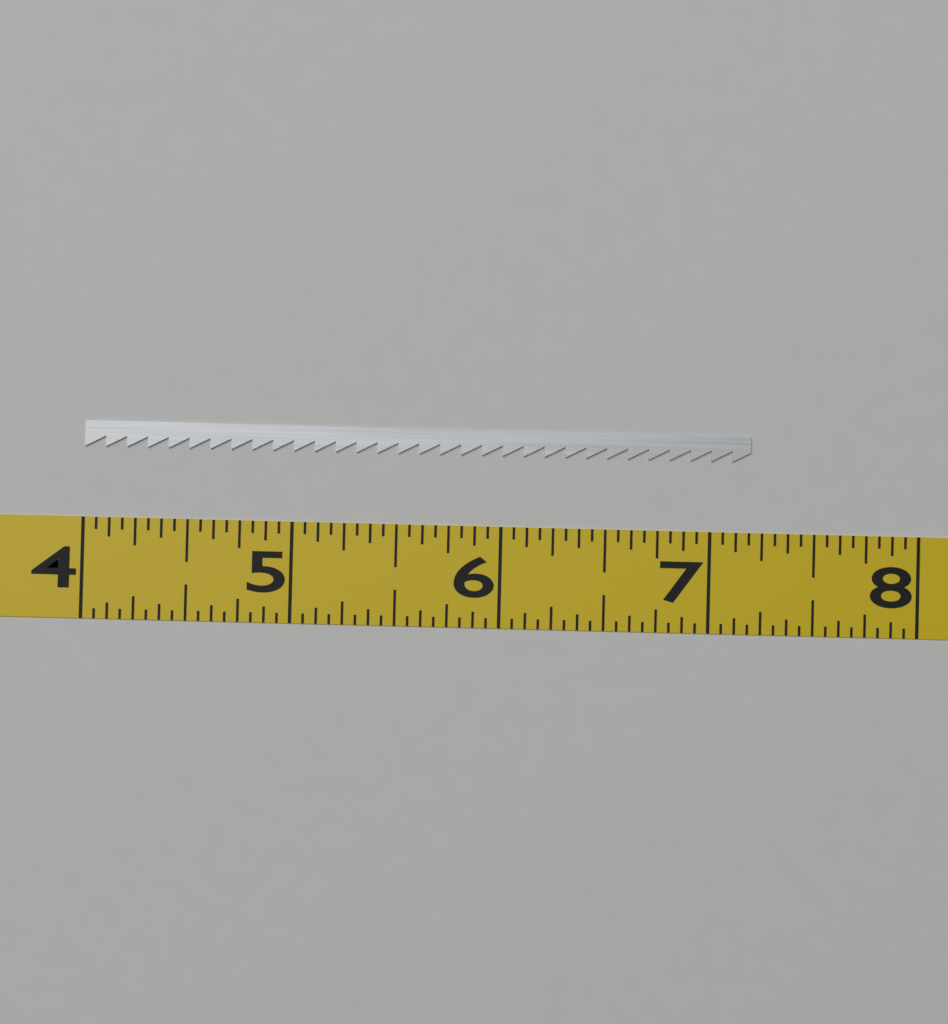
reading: 7.1875 (no unit)
